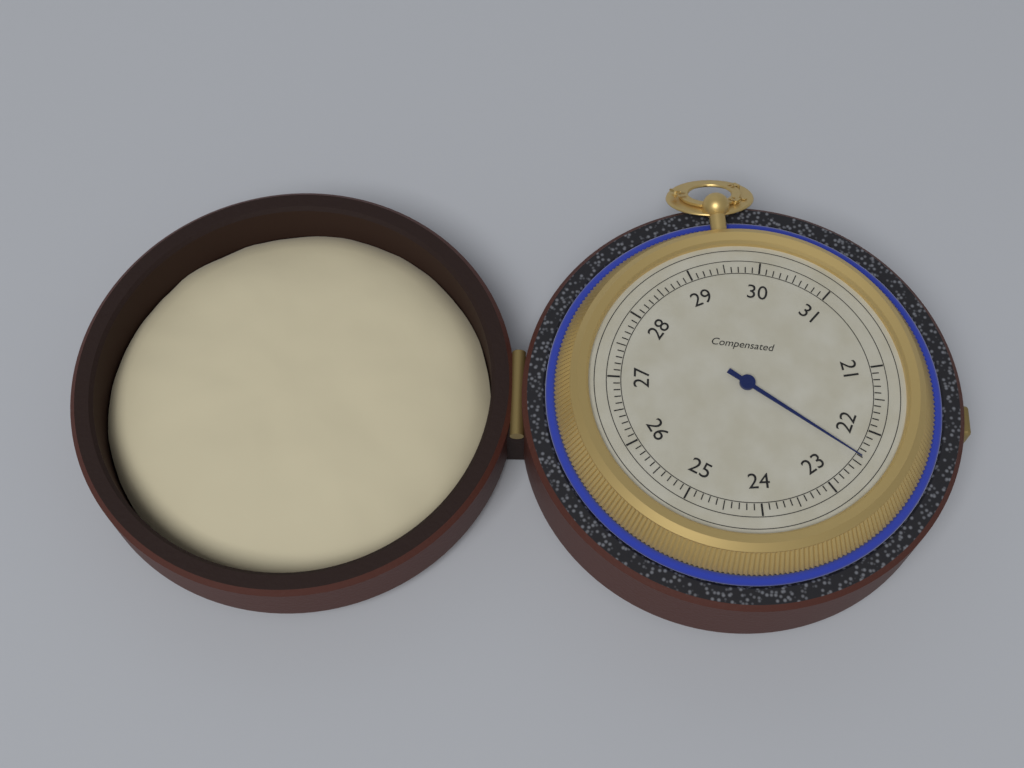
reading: 22.4 (no unit)
